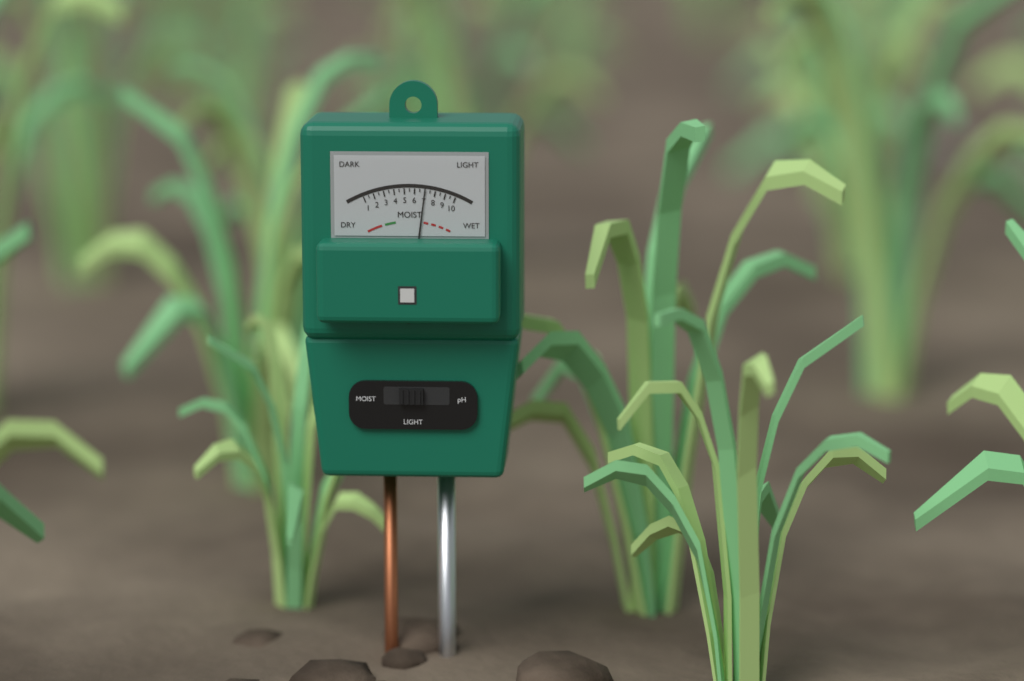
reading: 7.0 (no unit)
